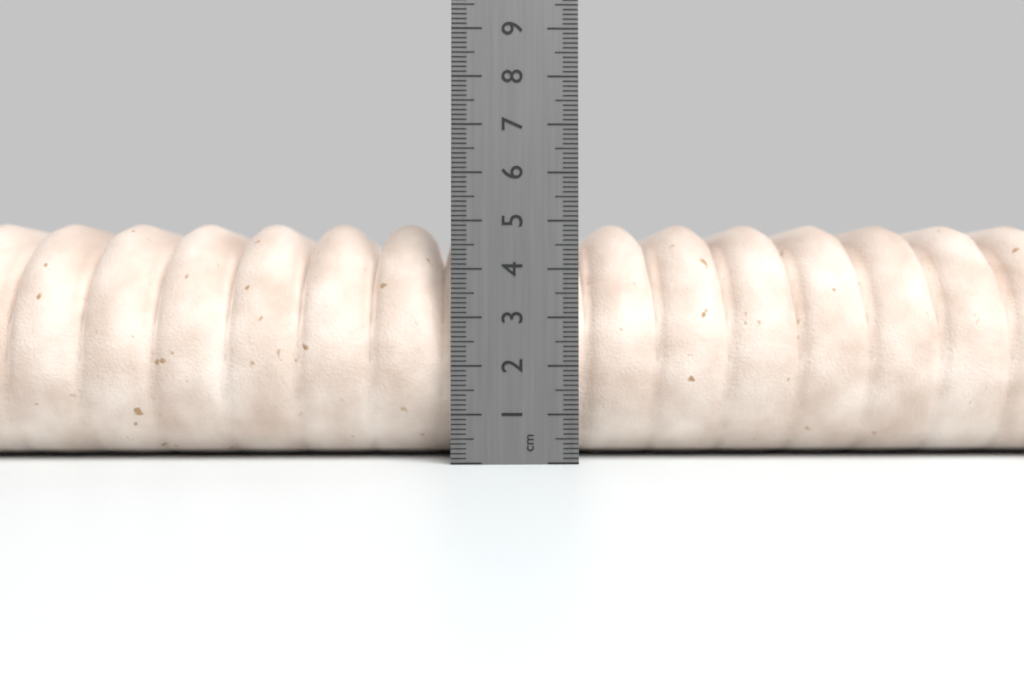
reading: 5.1 cm
